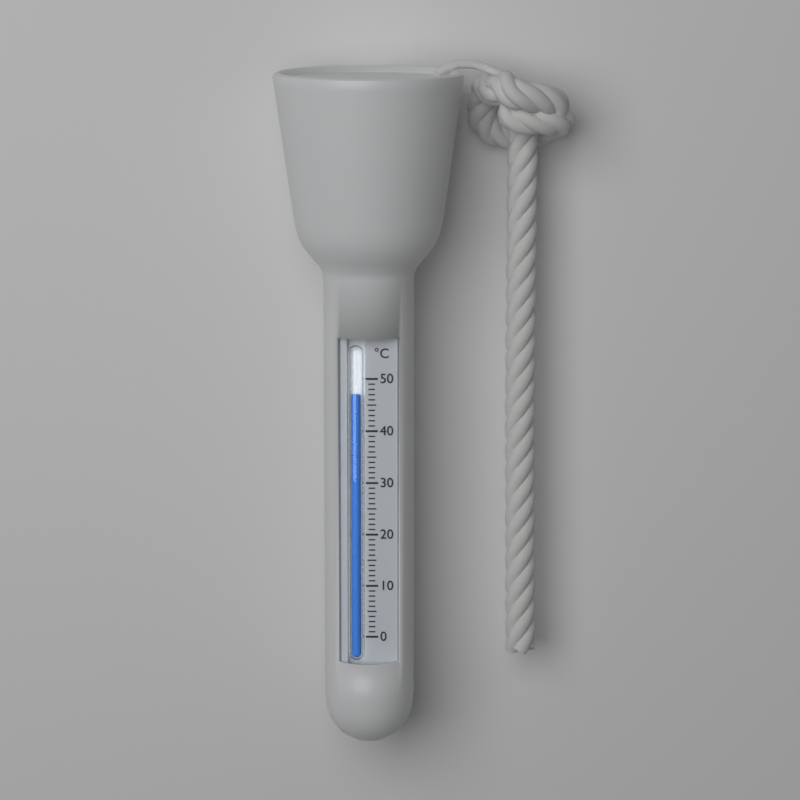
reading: 47 °C
